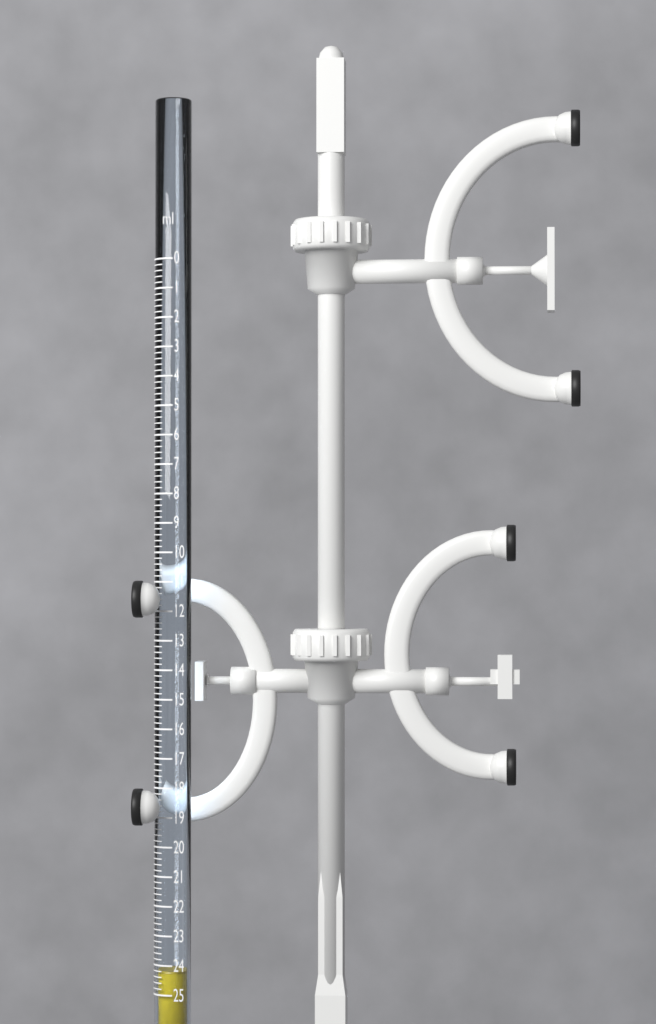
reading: 24.2 ml
